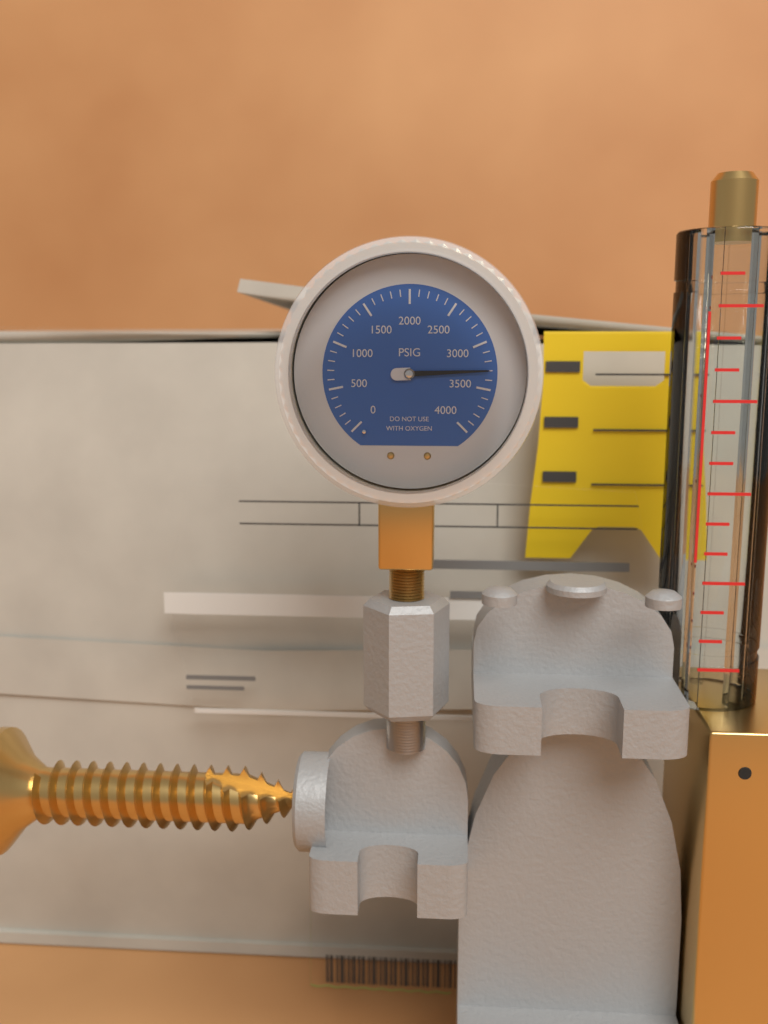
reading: 3300 psi
